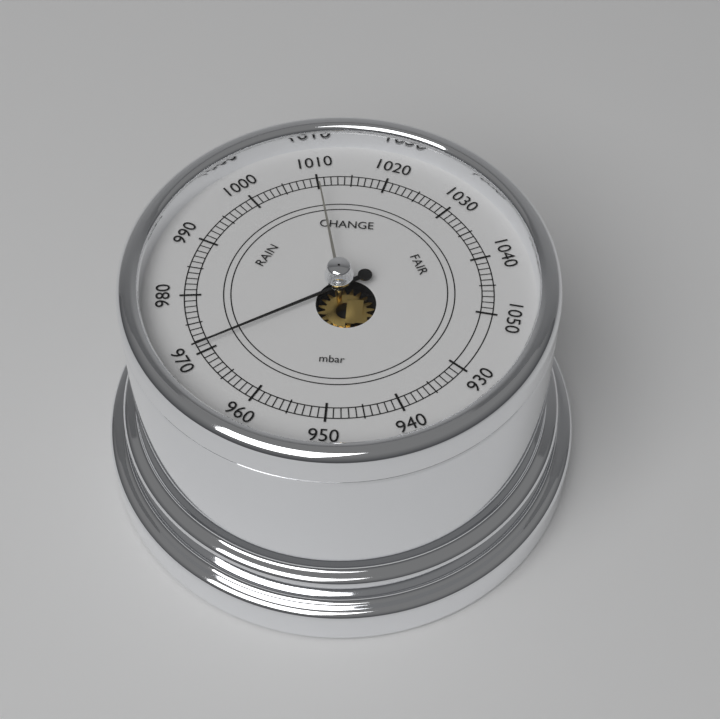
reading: 971 mbar
